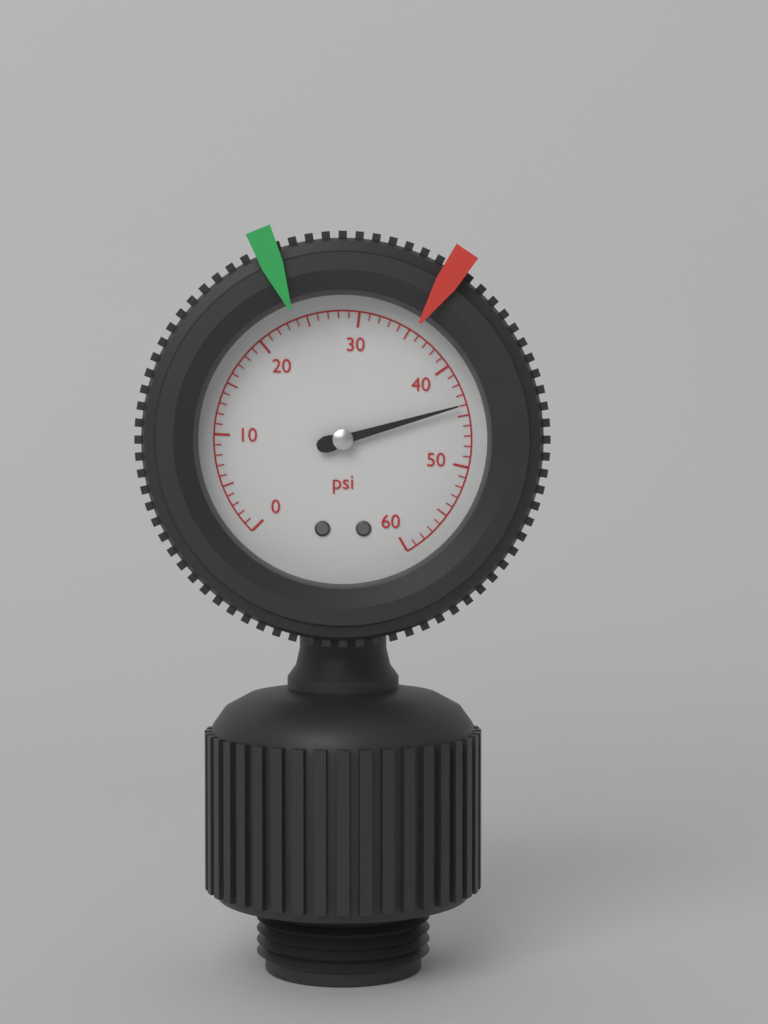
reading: 44 psi
